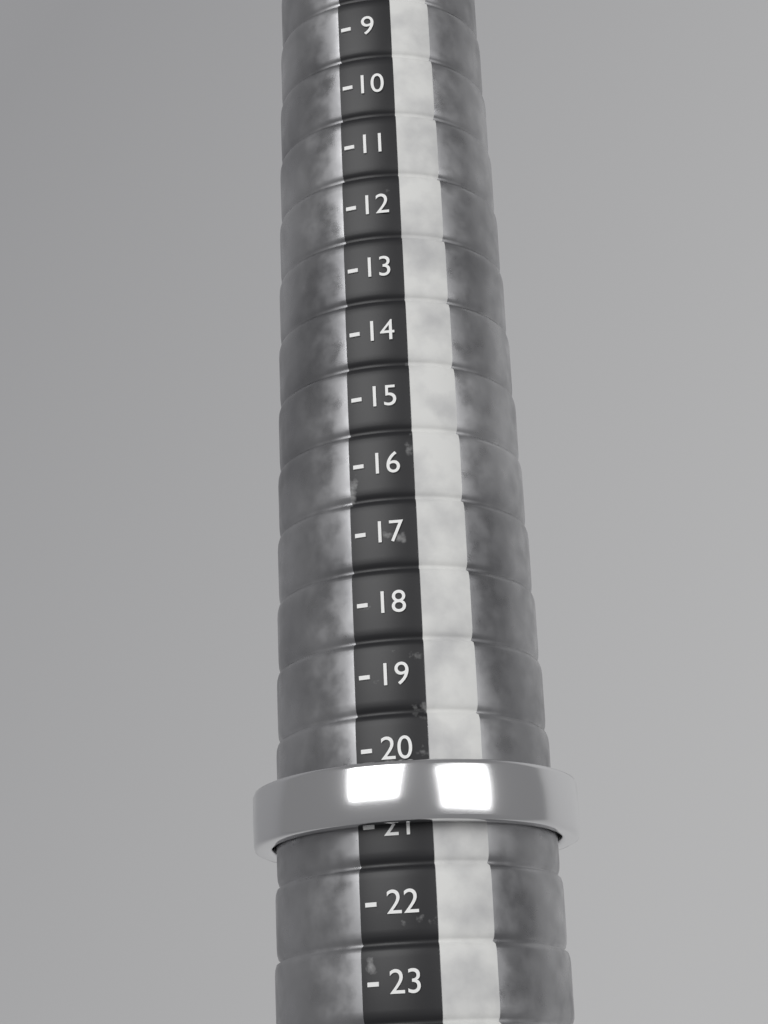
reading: 21 (no unit)
